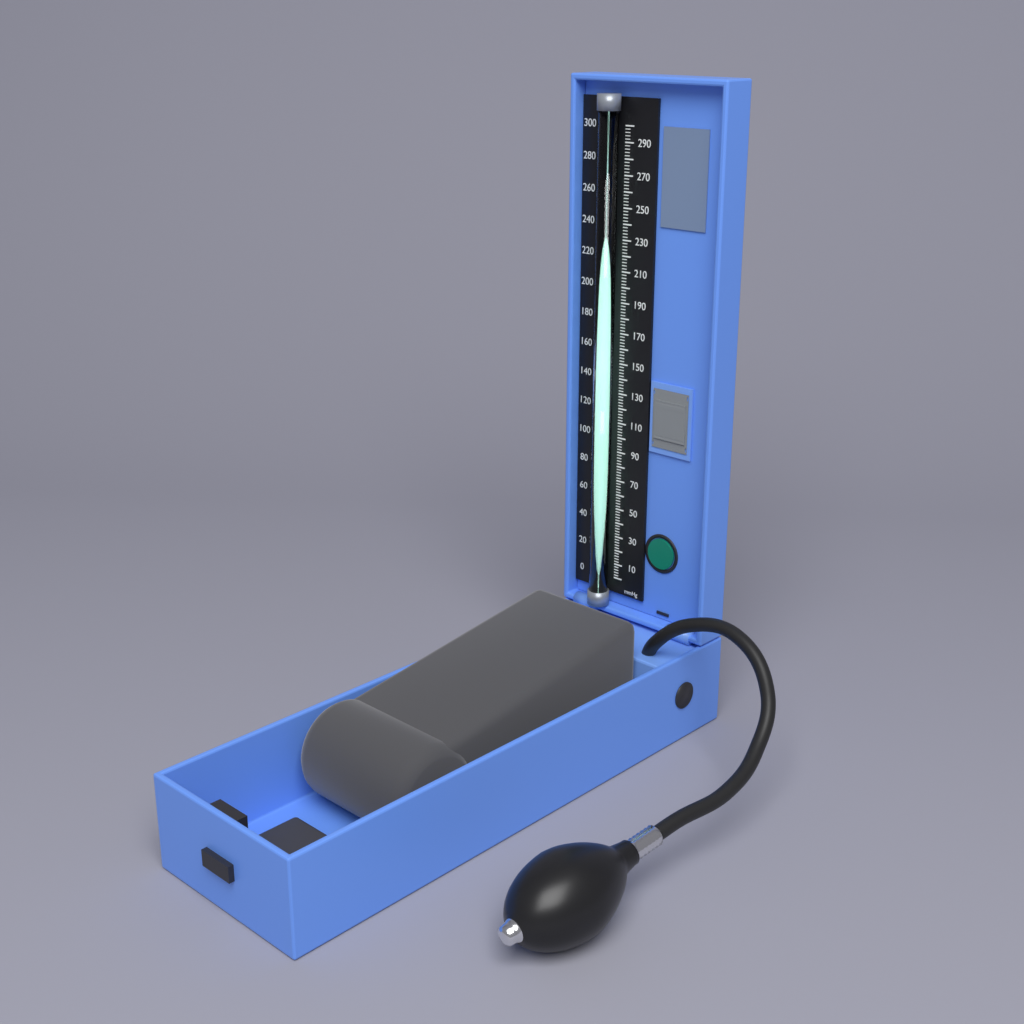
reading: 288 mmHg
